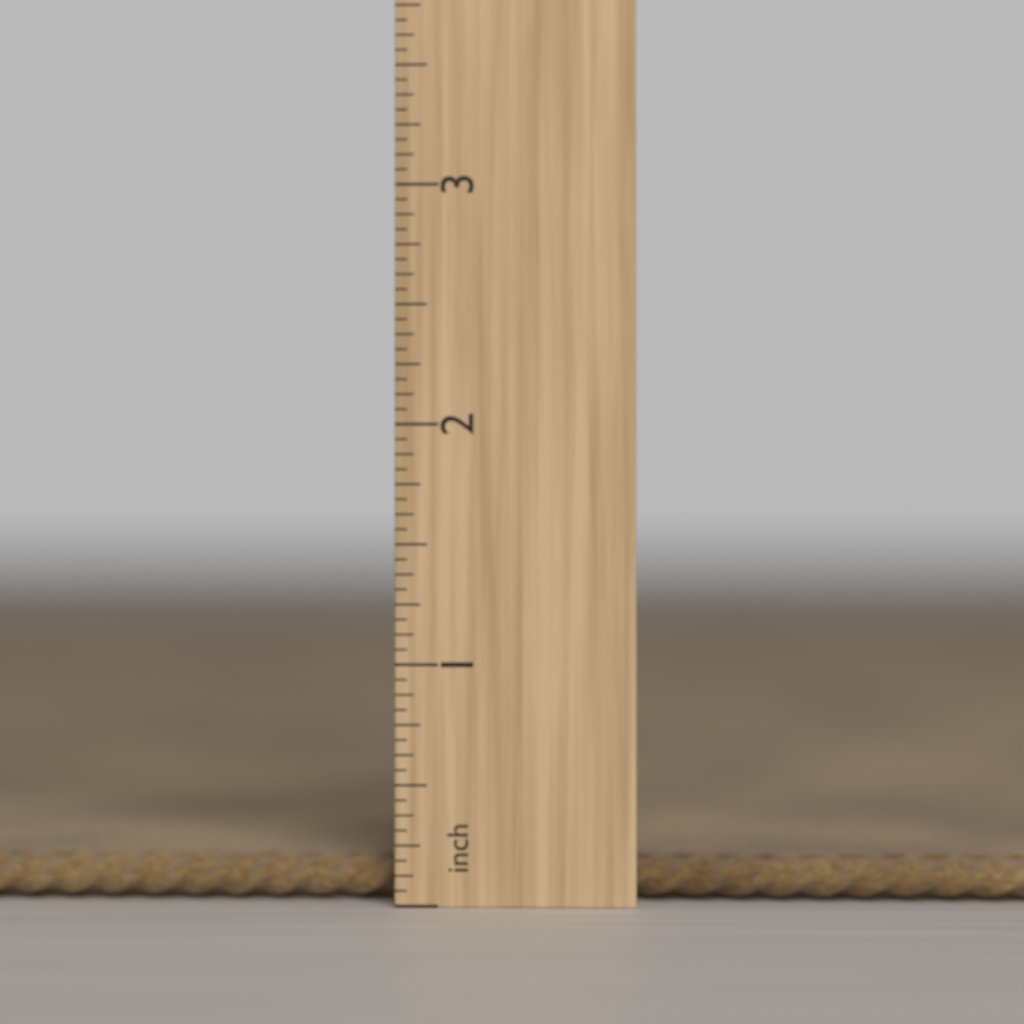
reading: 0.1875 inch
